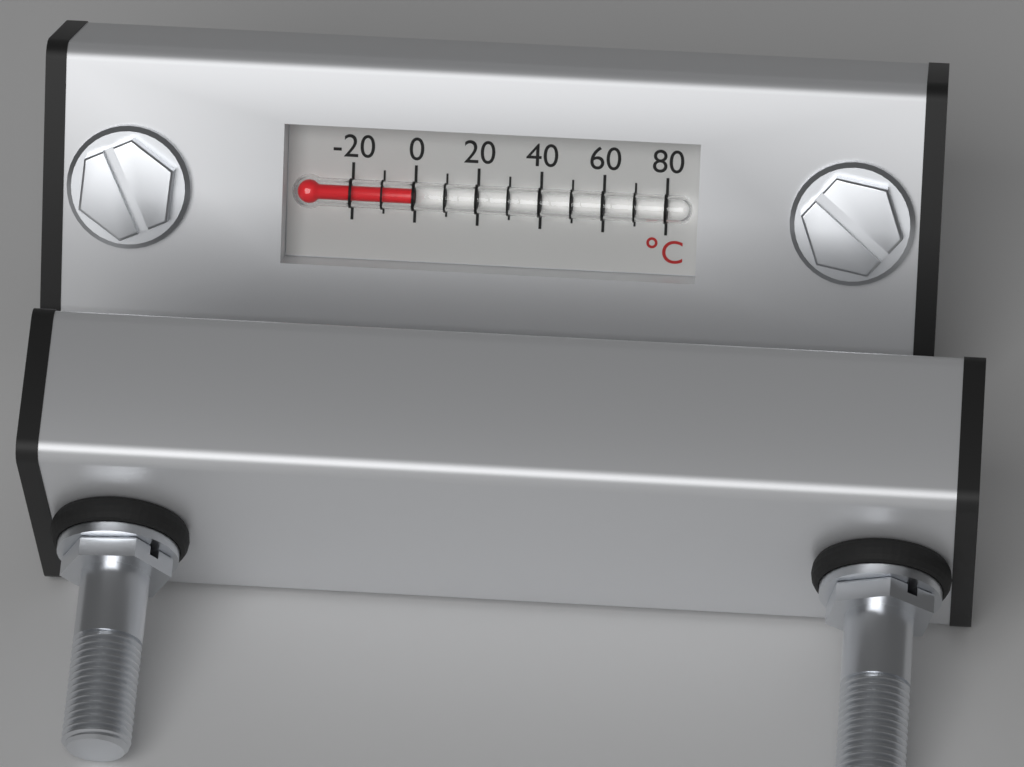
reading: 0 °C
